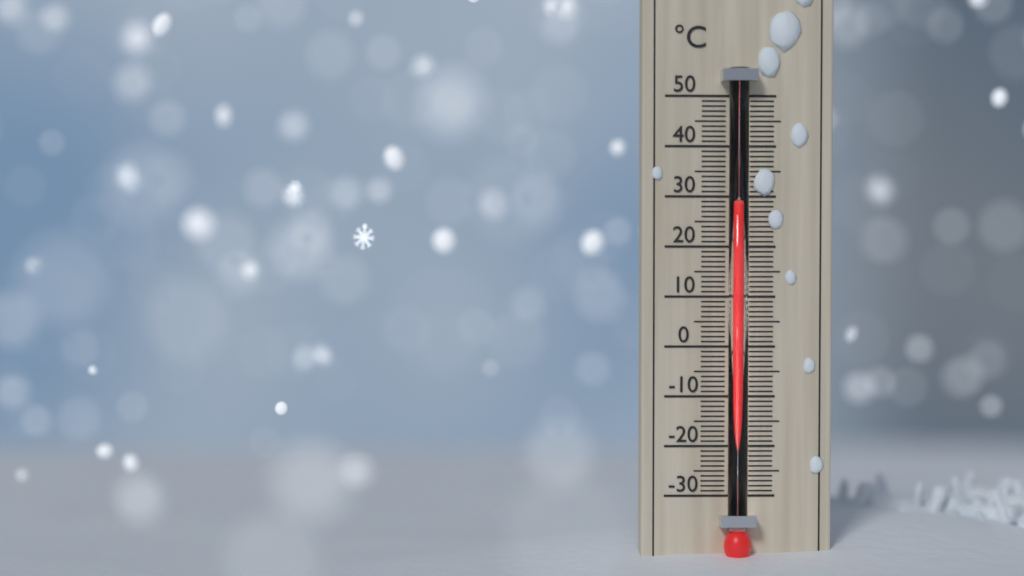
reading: 28 °C
